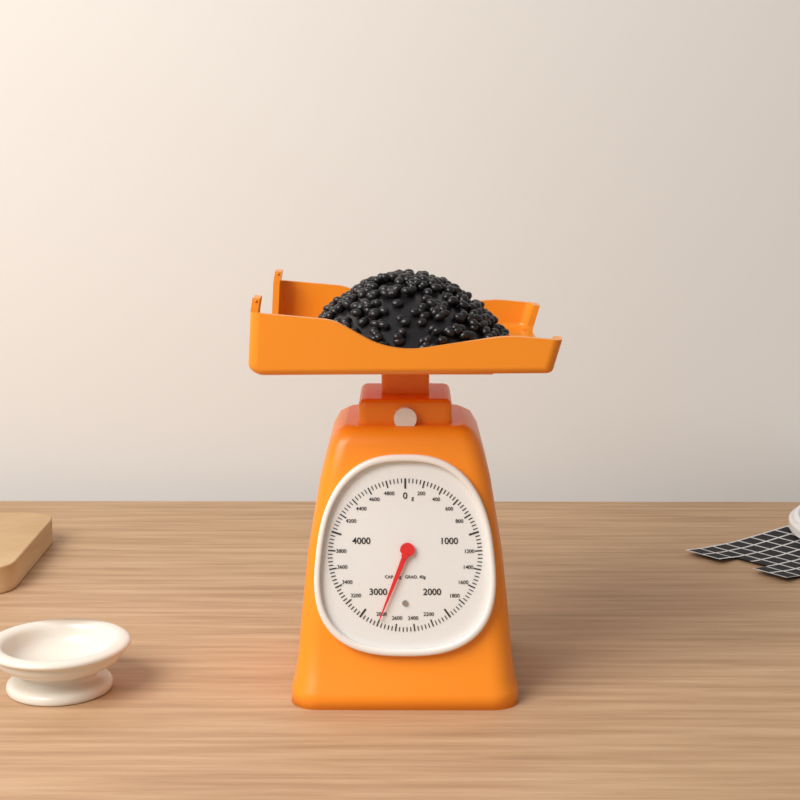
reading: 2800 g
